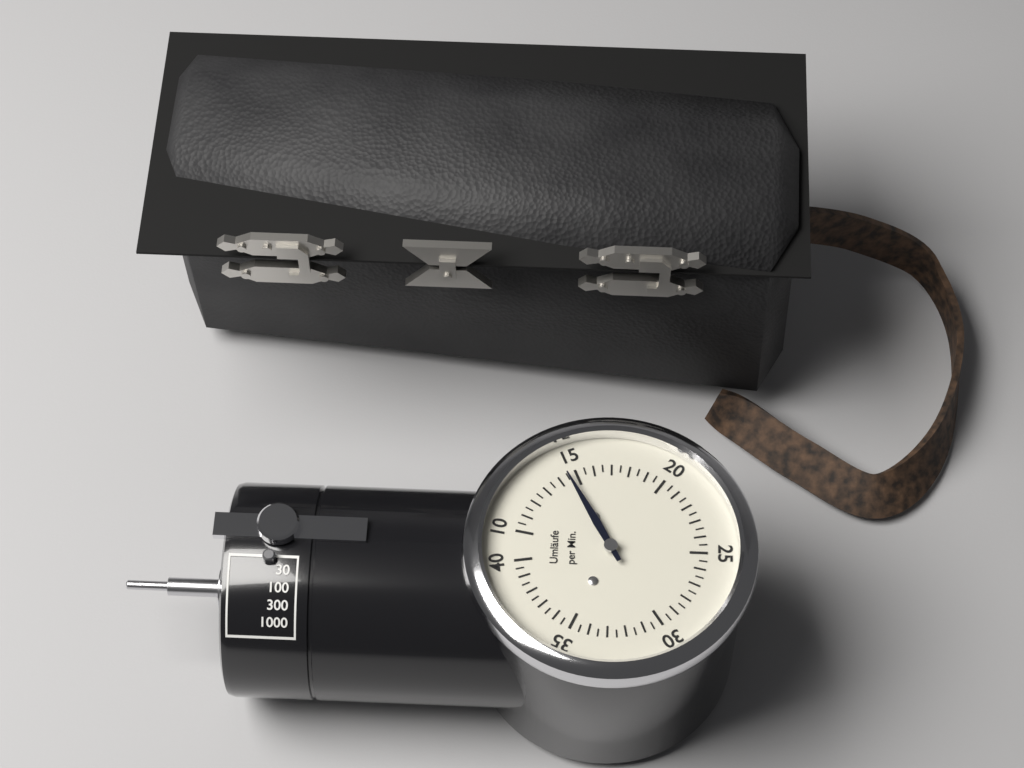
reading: 14.5 Umläufe per Min.
